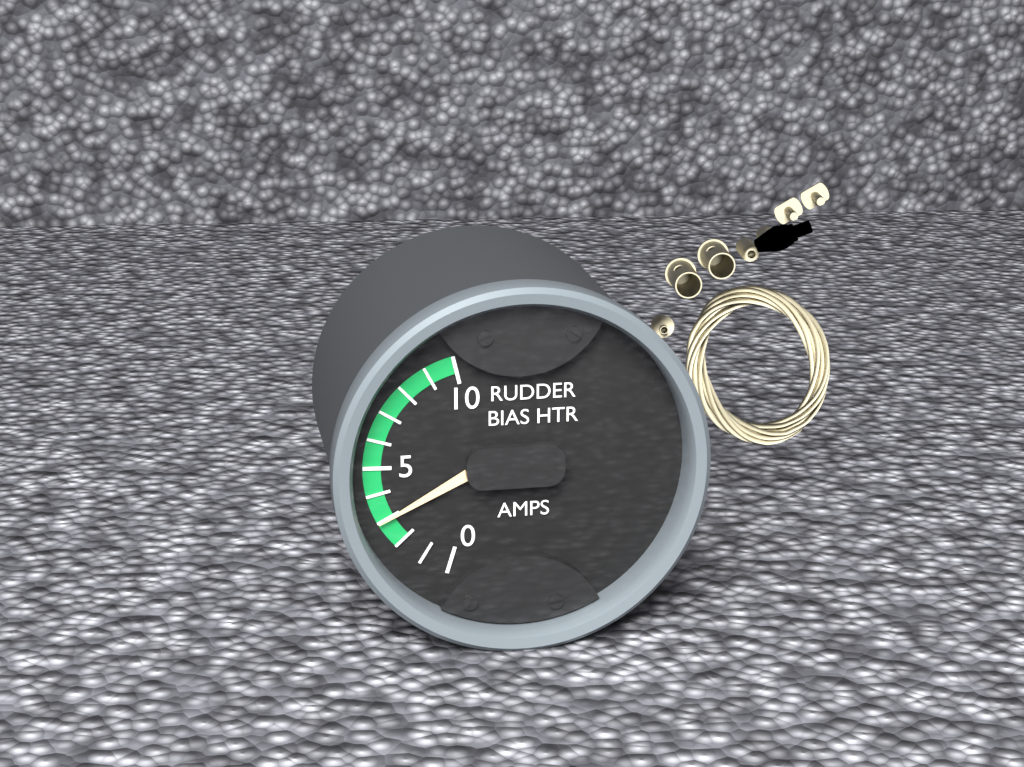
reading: 3 AMPS
